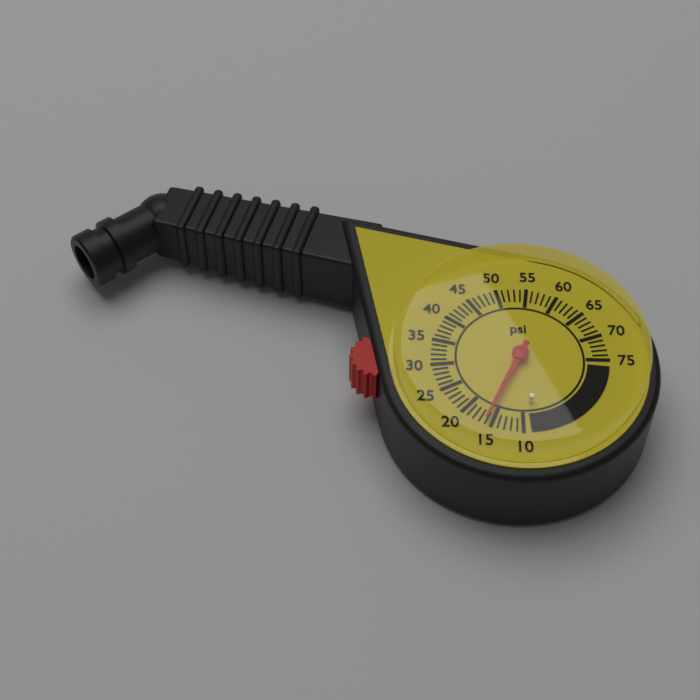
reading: 16 psi
